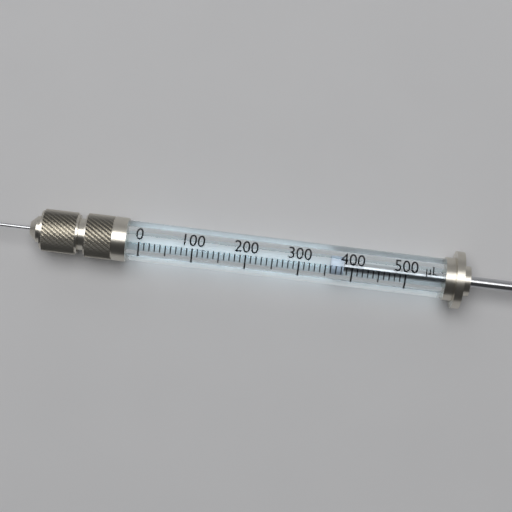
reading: 360 µL
